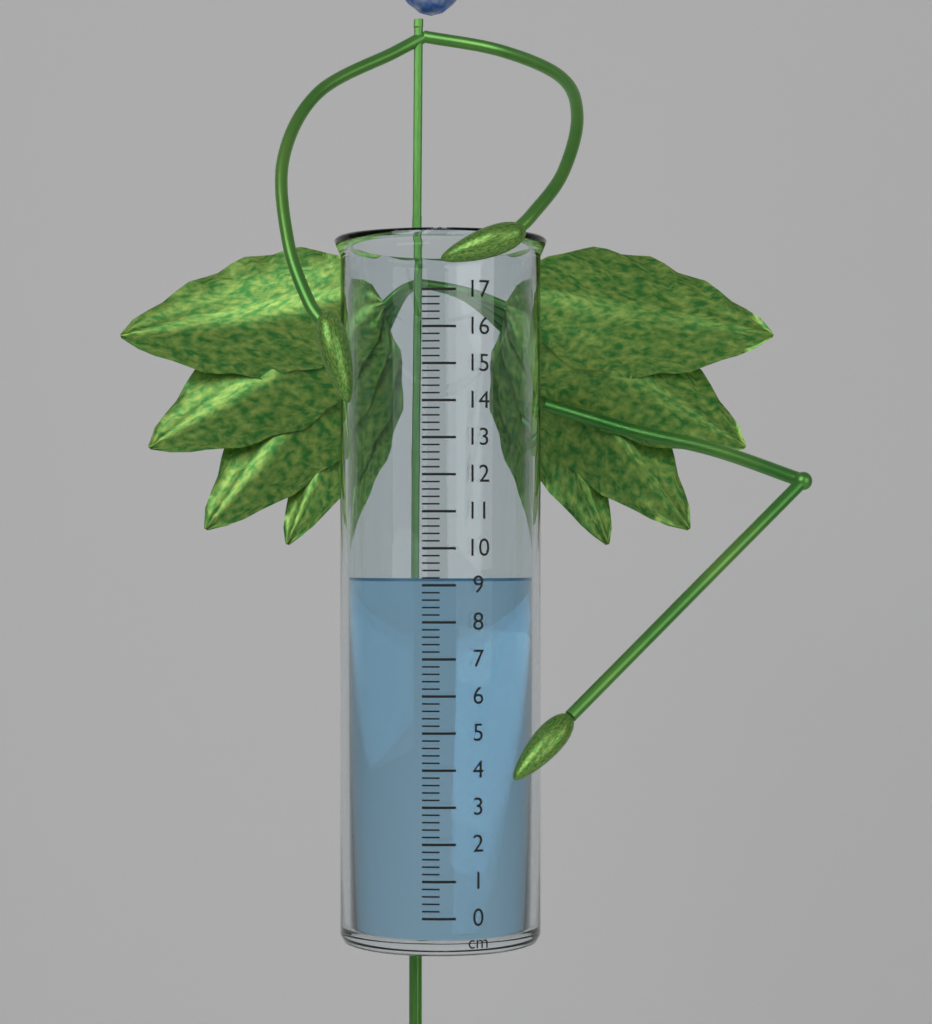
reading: 9.2 cm
